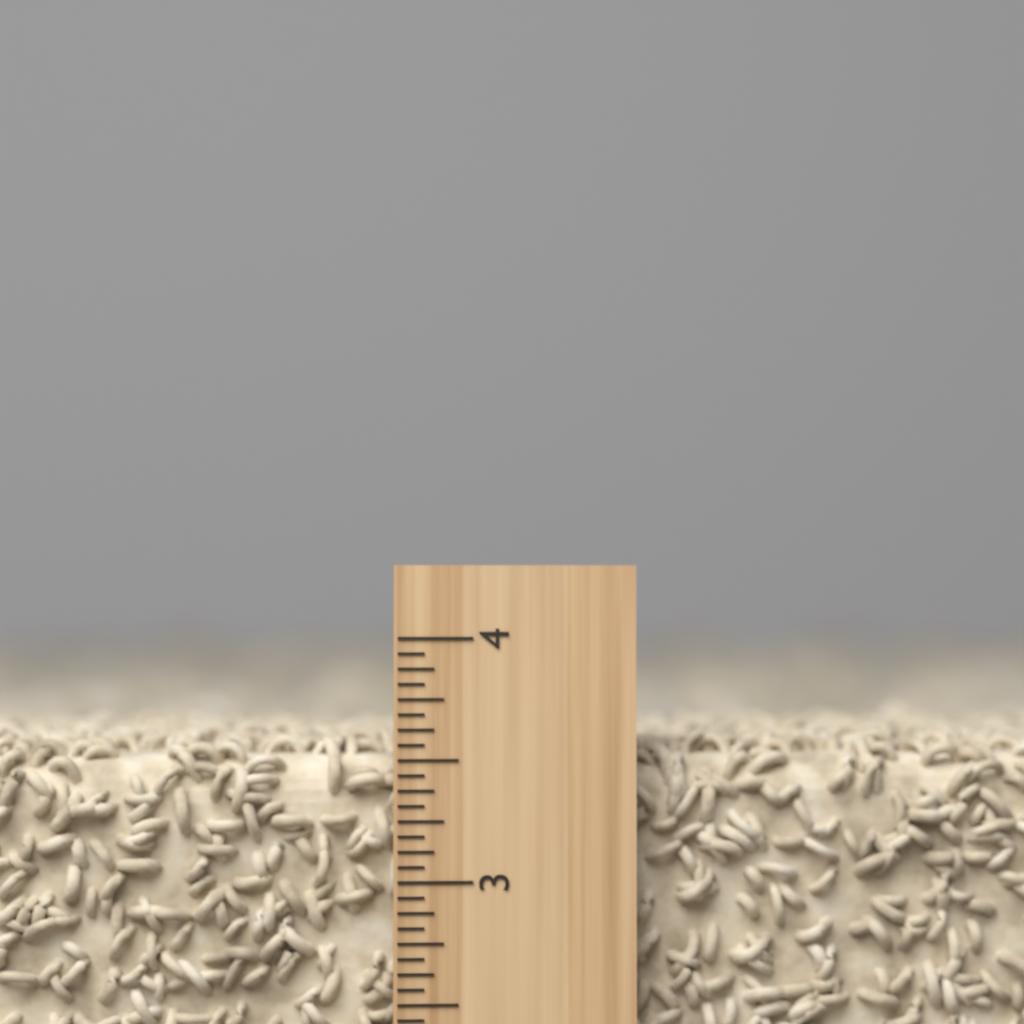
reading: 3.6250 inch
